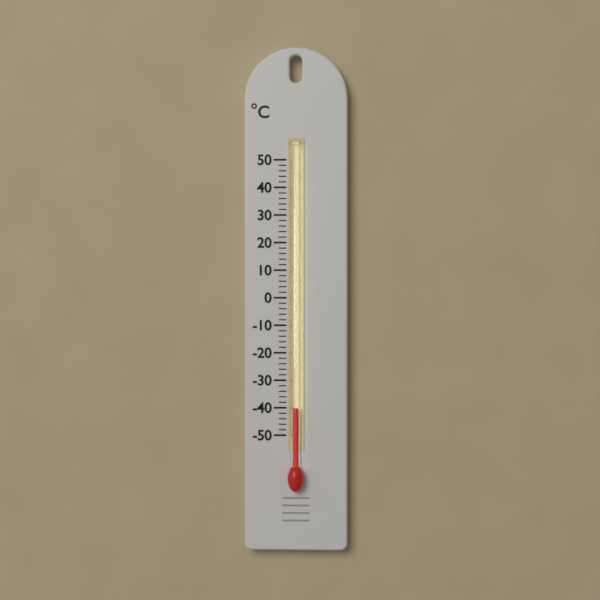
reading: -40 °C
